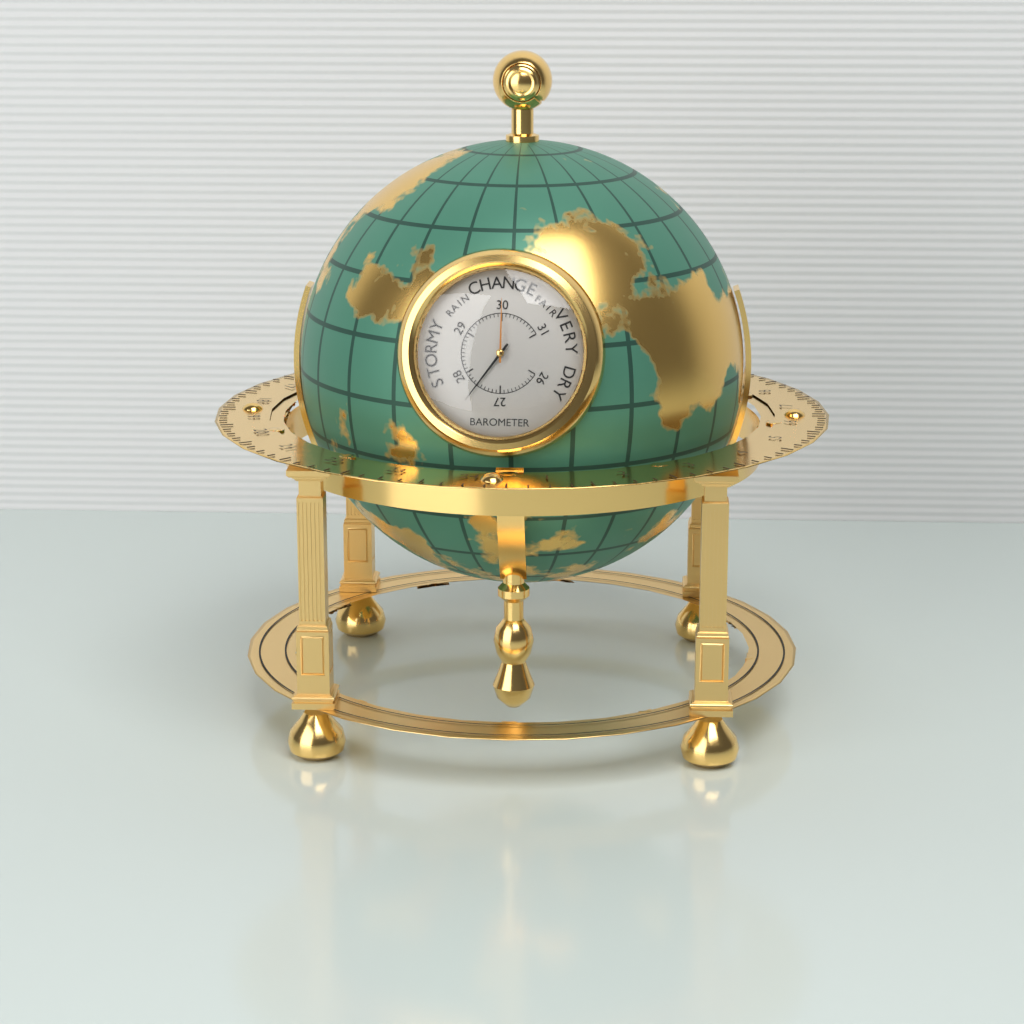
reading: 27.6 inHg
